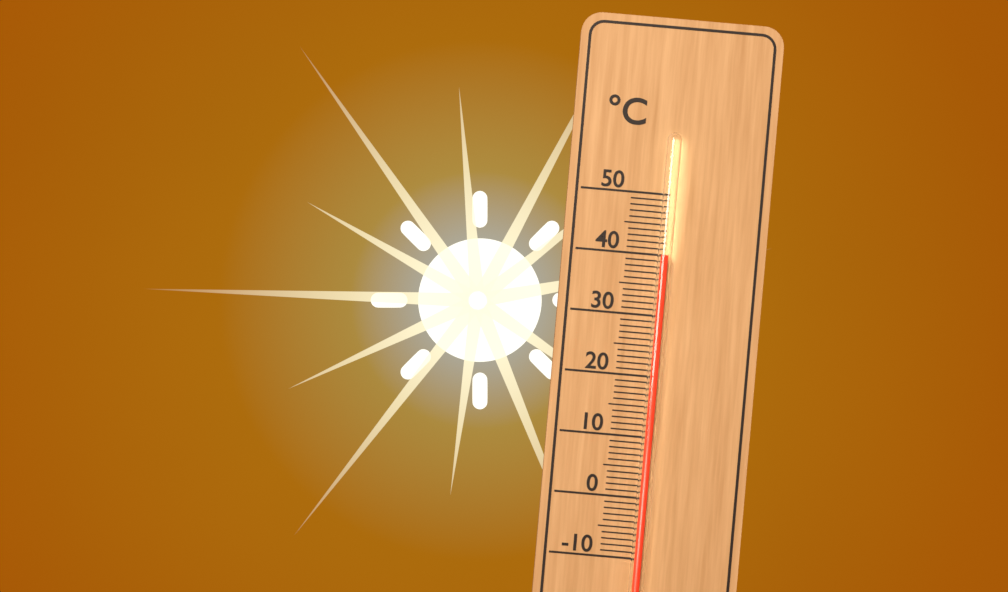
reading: 40 °C
